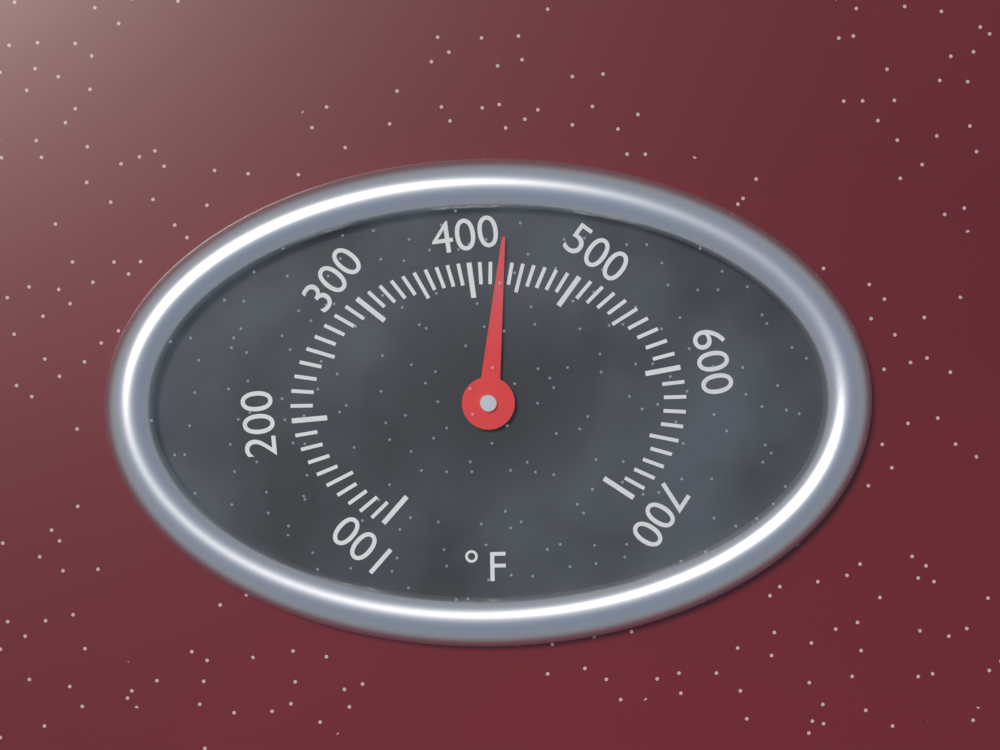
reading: 430 °F
